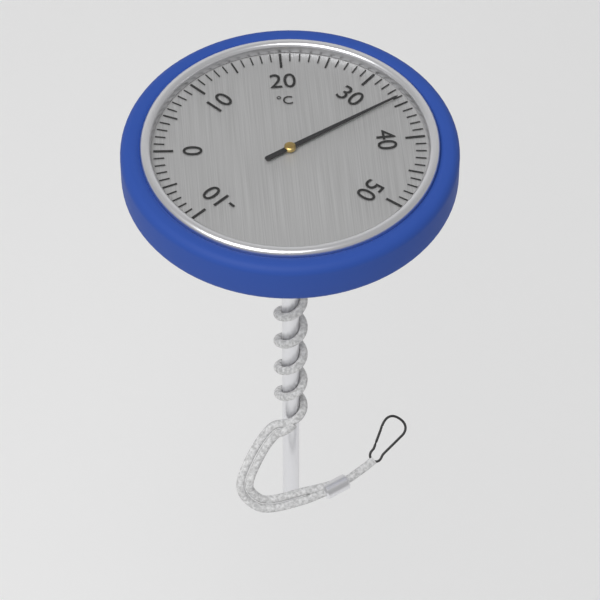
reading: 34 °C
